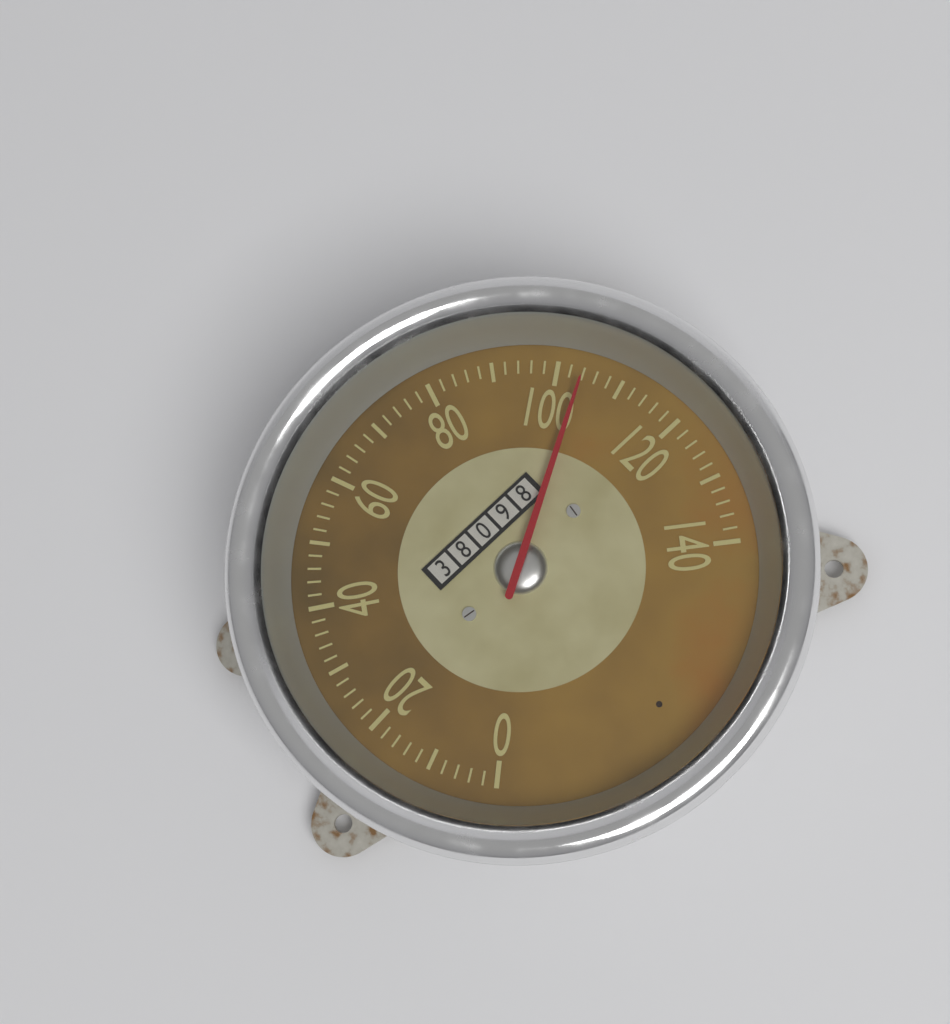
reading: 104 (no unit)
